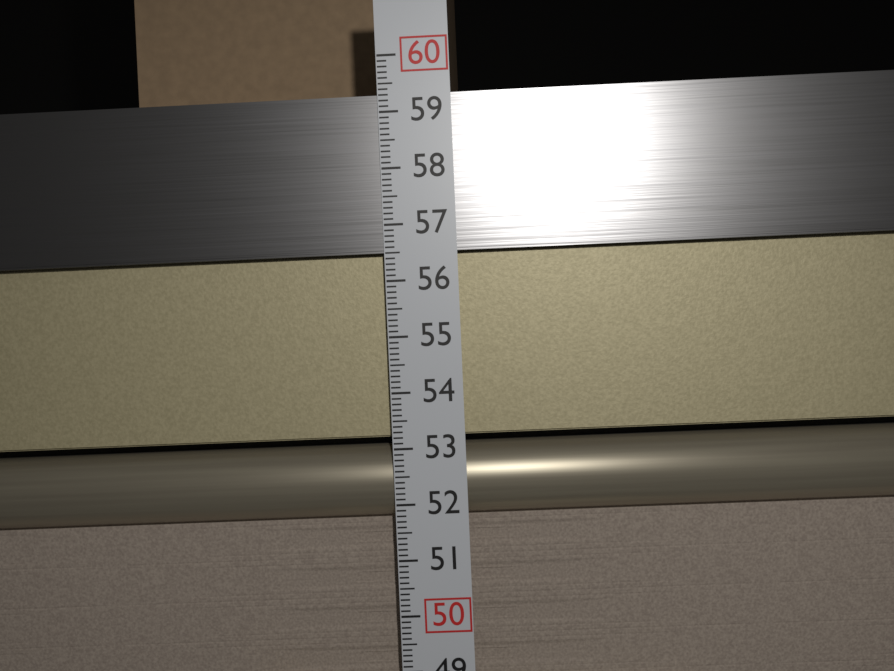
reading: 59.3 (no unit)
